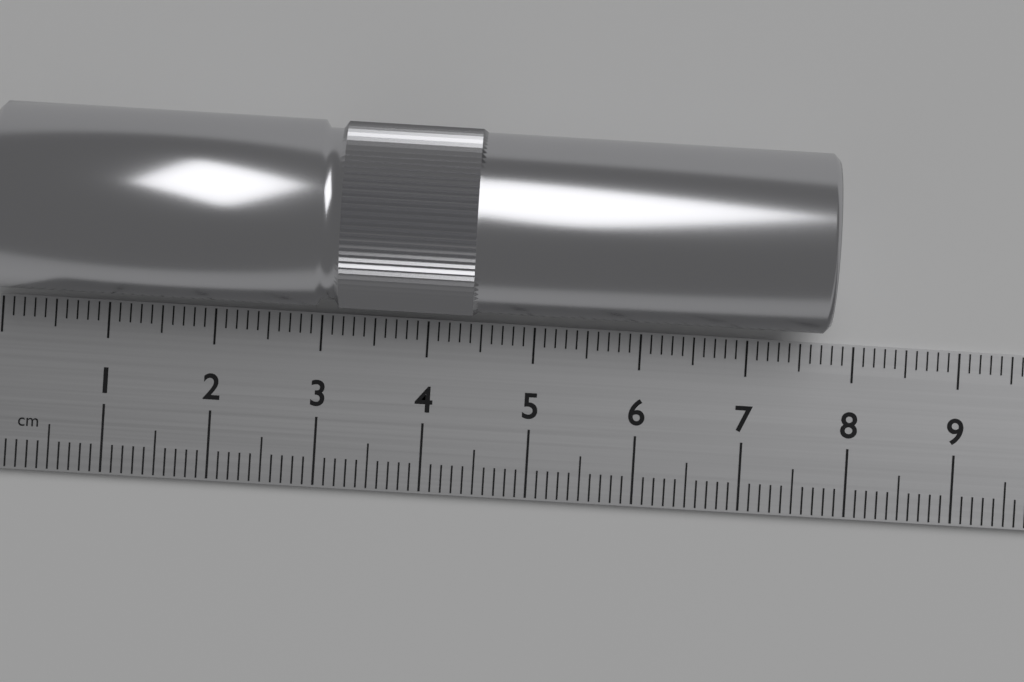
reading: 7.7 cm
